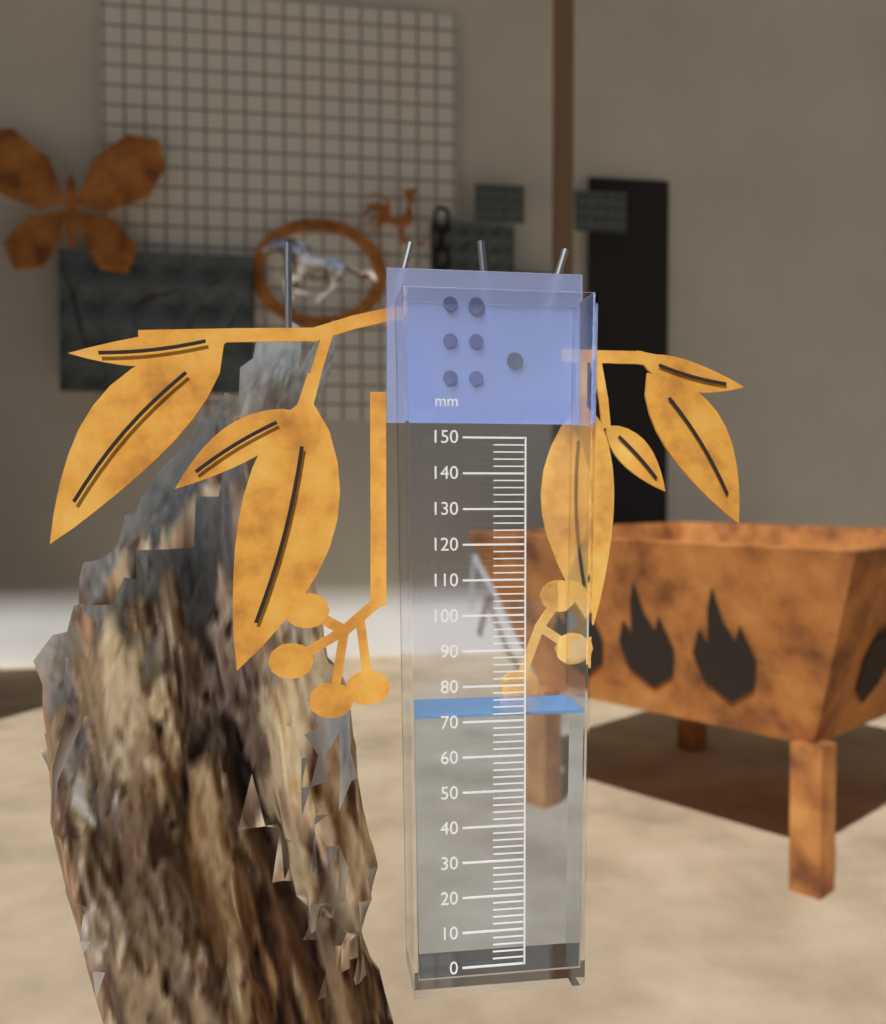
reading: 72 mm
